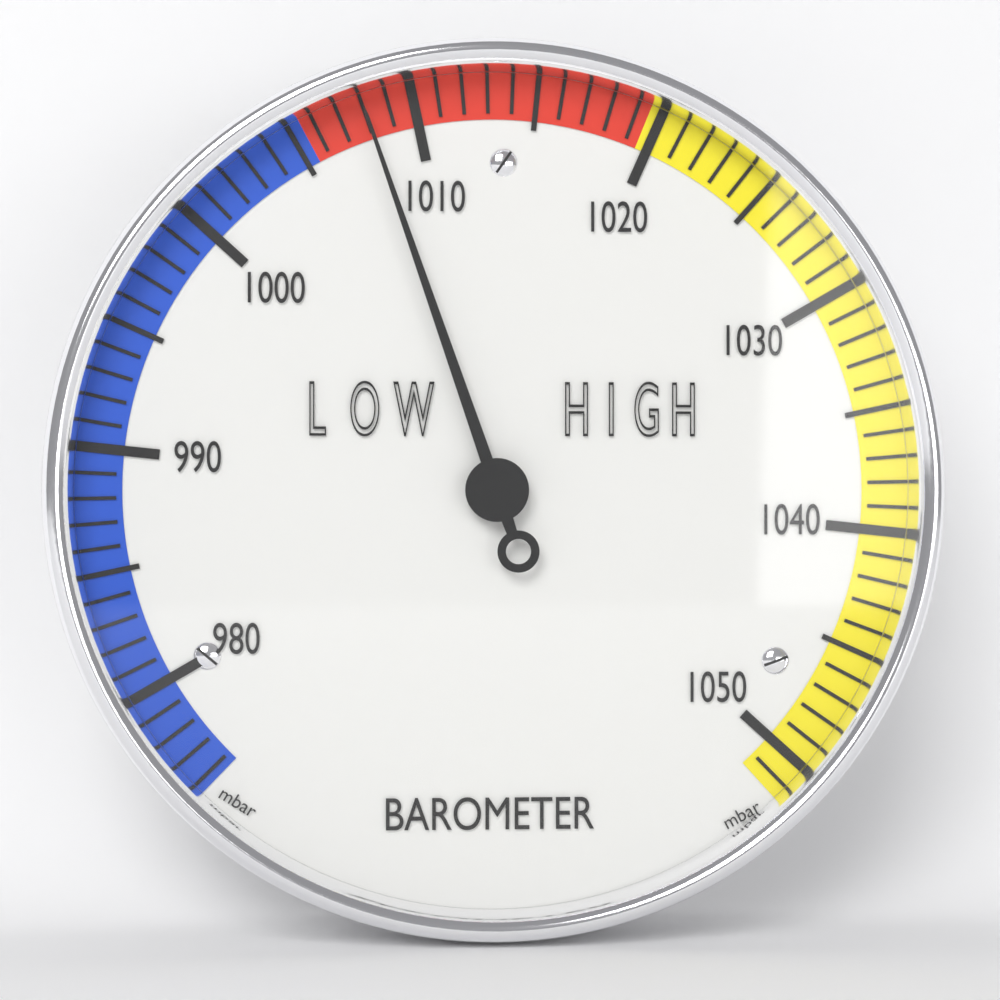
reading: 1008 mbar
